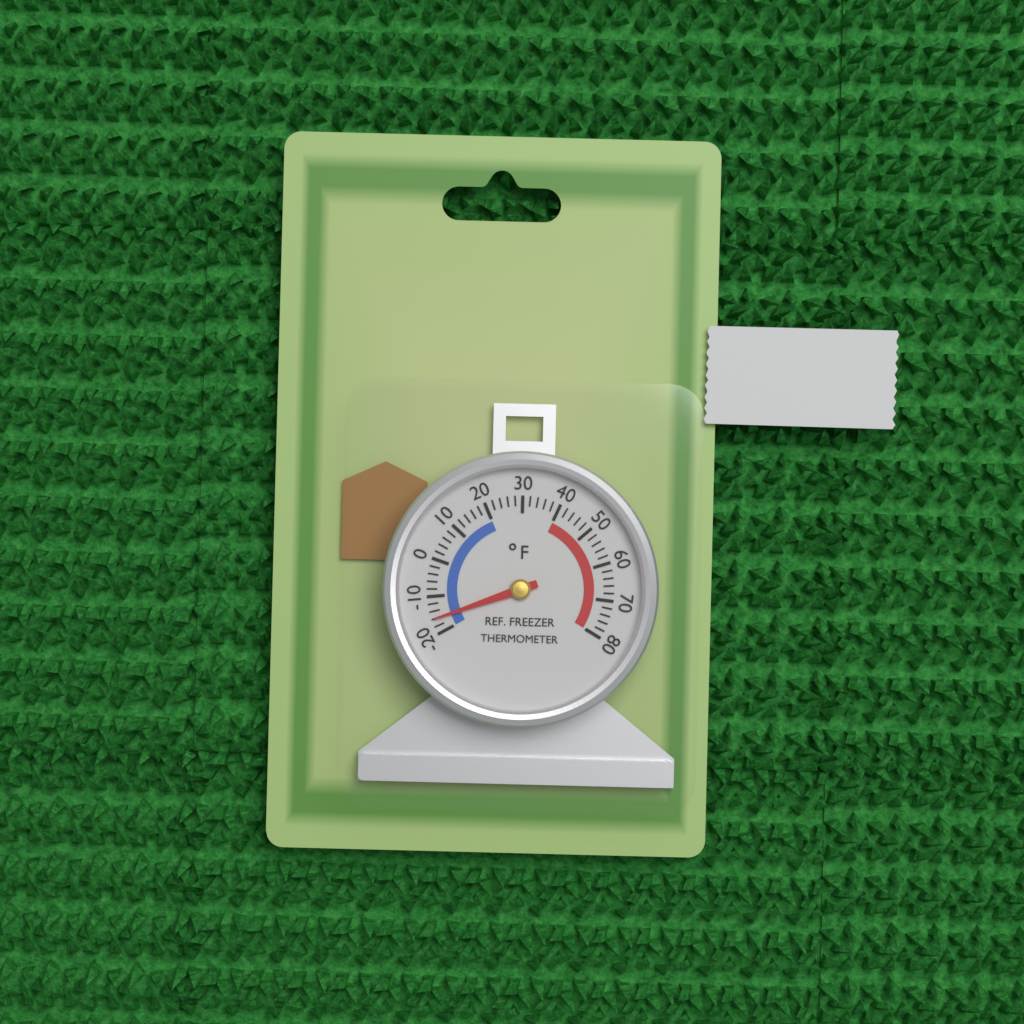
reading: -16 °F
